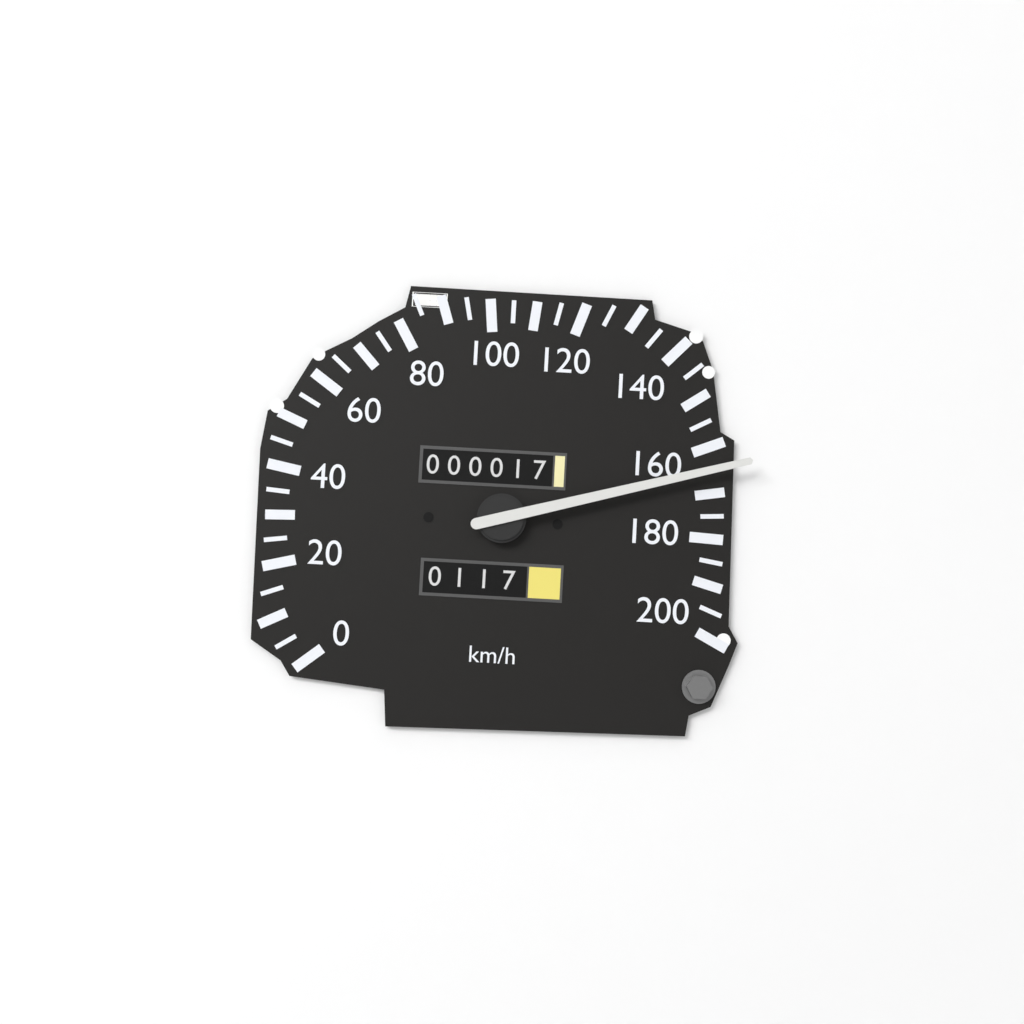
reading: 165 km/h
